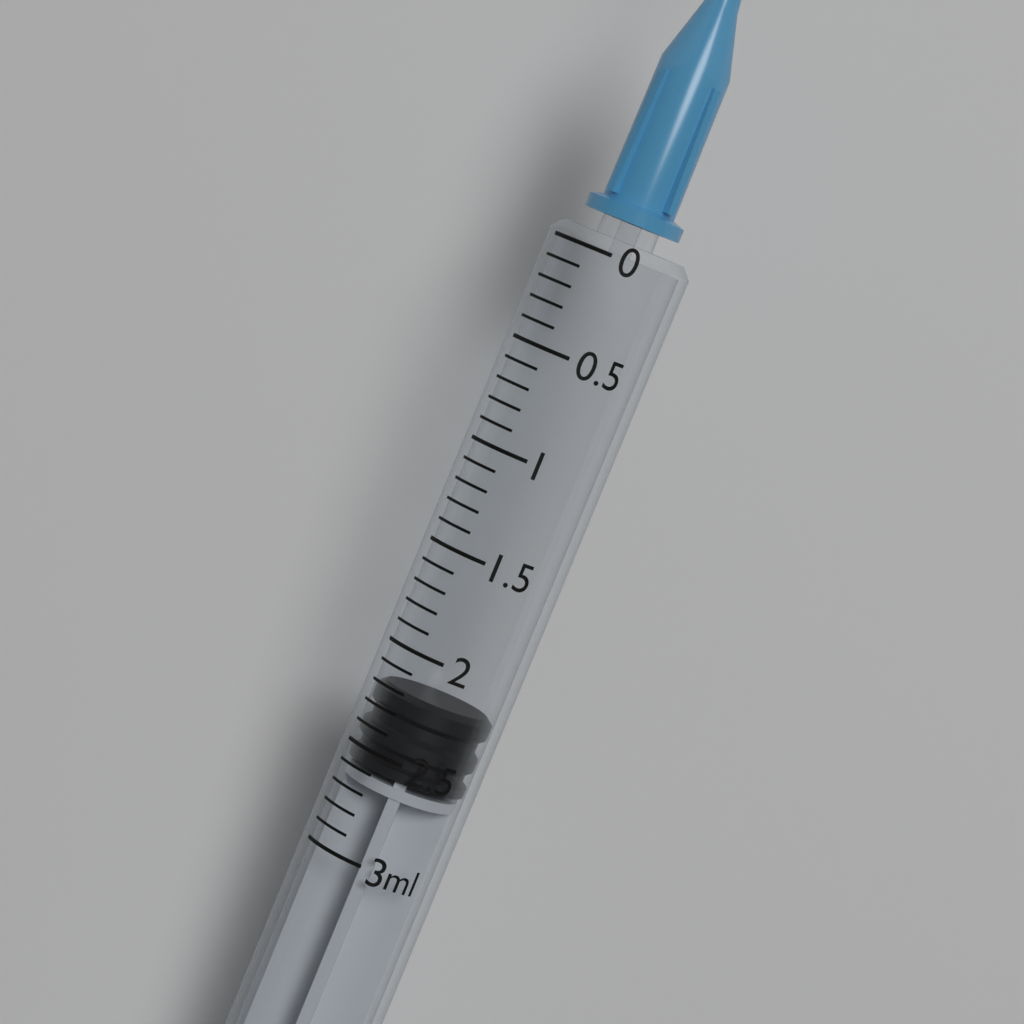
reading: 2.2 ml
